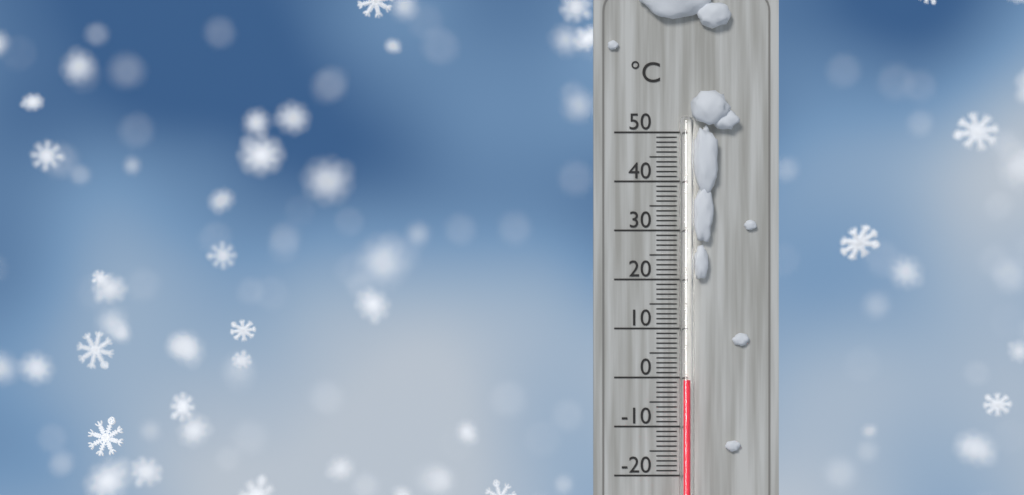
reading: -0.5 °C
